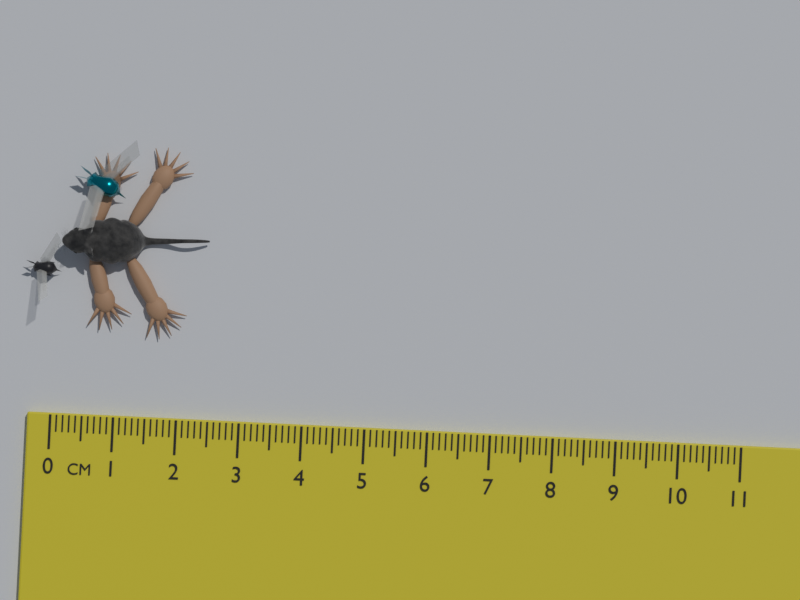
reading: 2.4 cm
